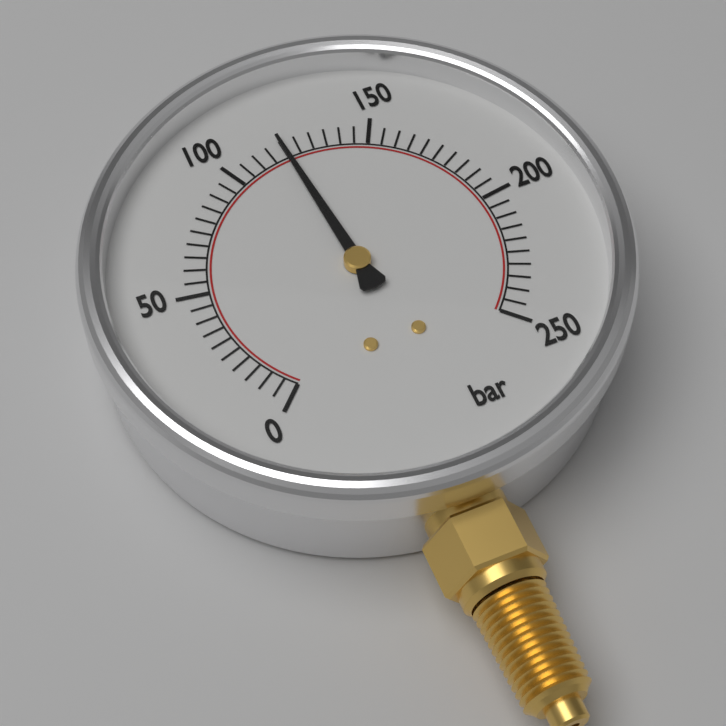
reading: 120 bar
